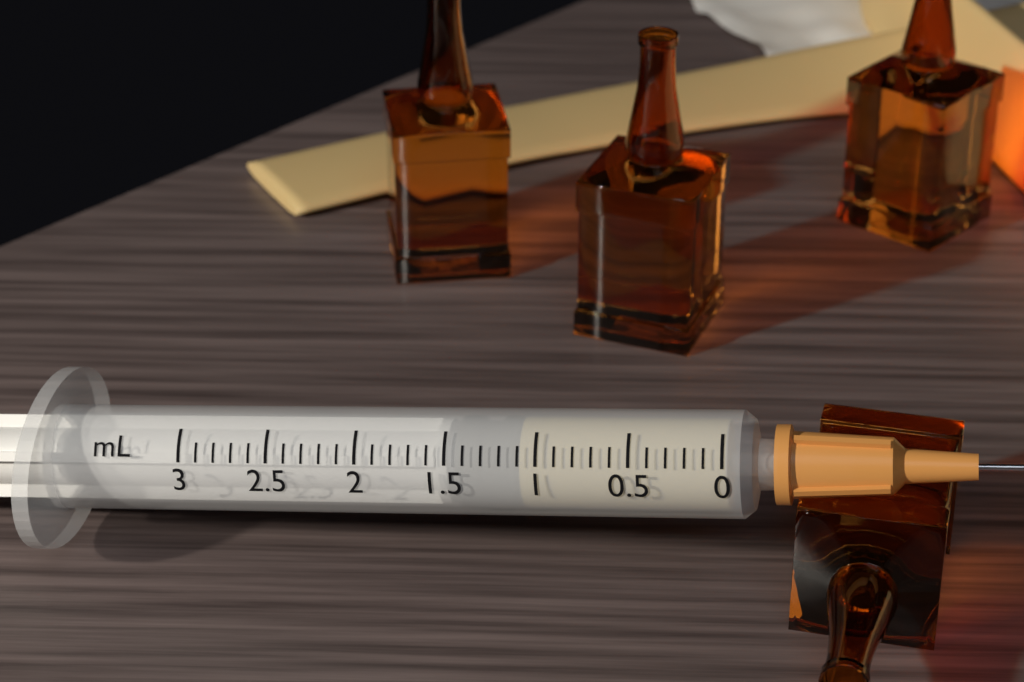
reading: 1.1 mL
